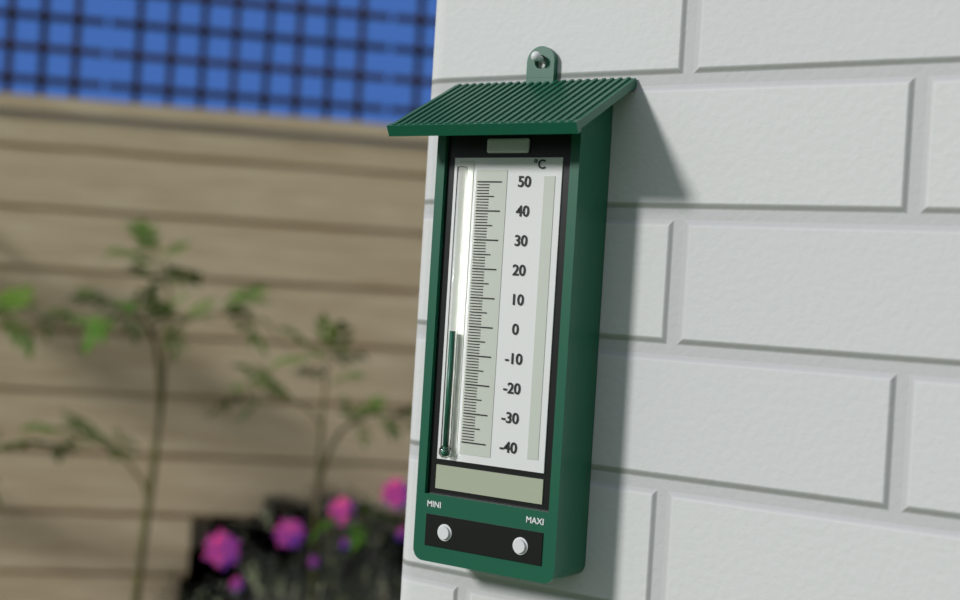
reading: -2 °C
